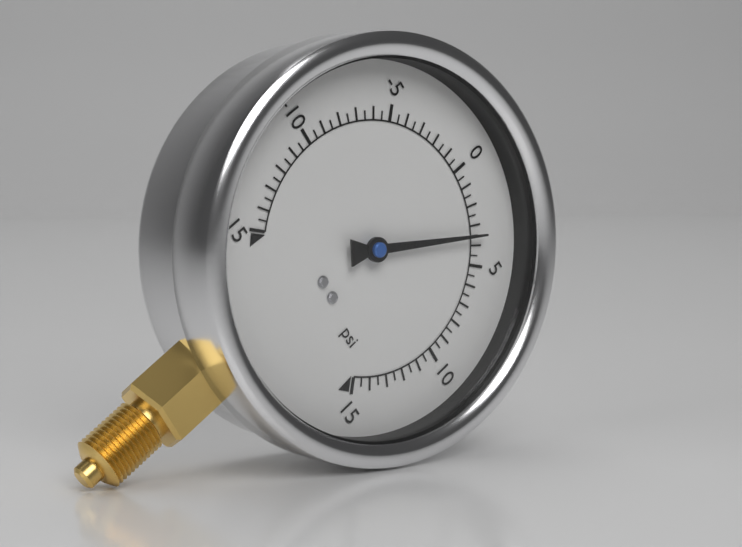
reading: 3.5 psi
